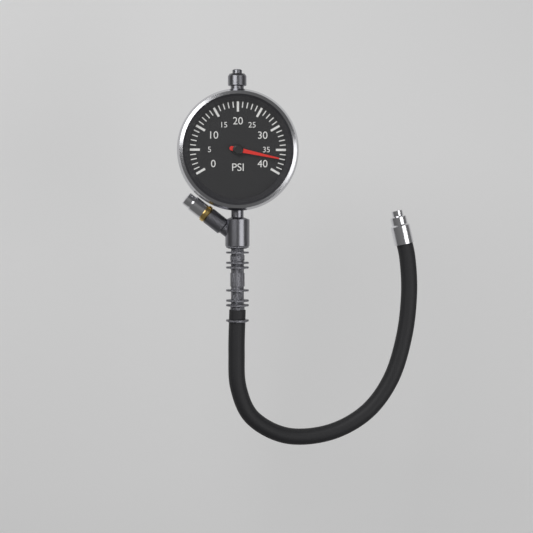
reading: 37 psi
